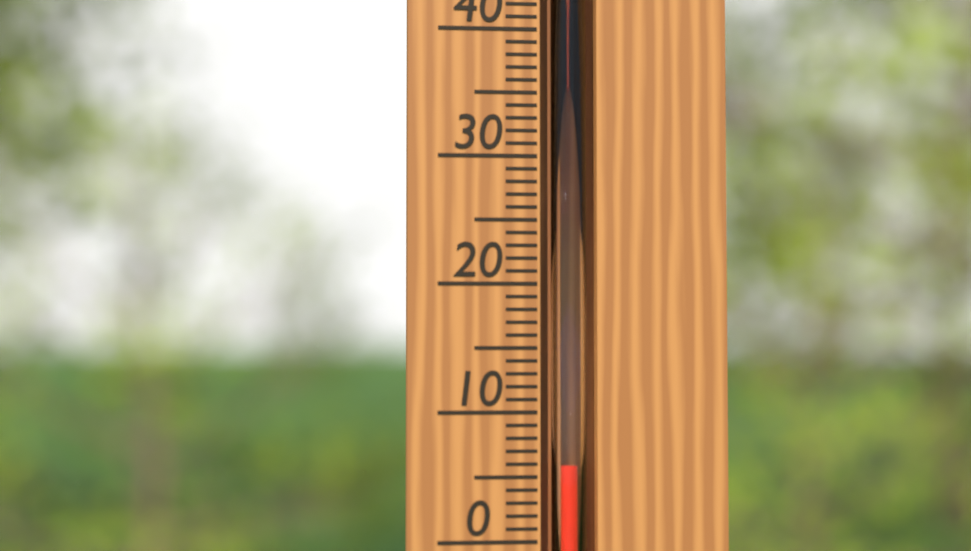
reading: 6 °C
